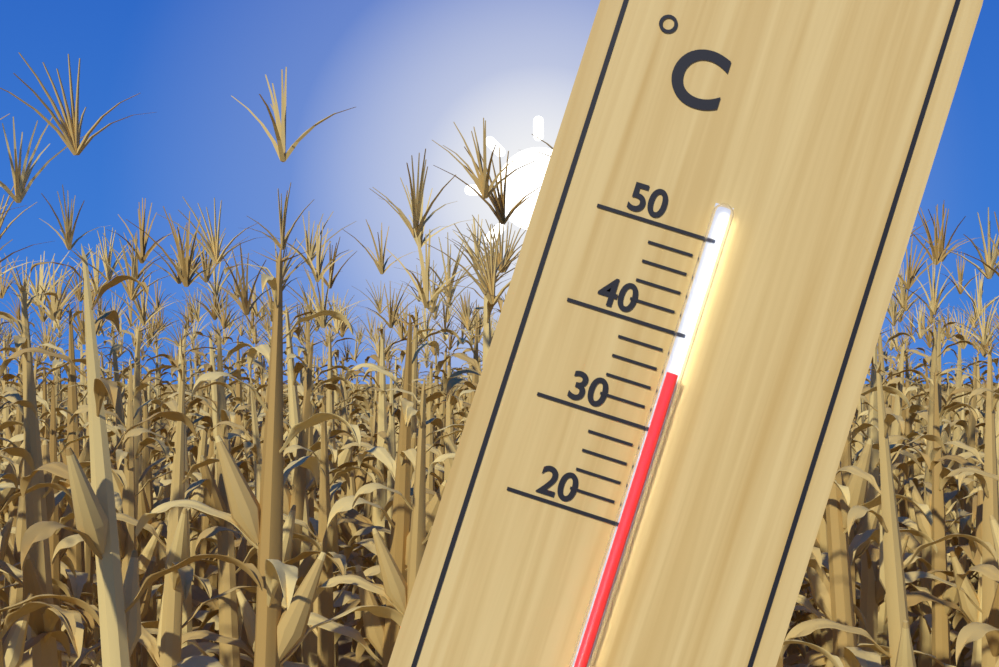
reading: 36 °C
